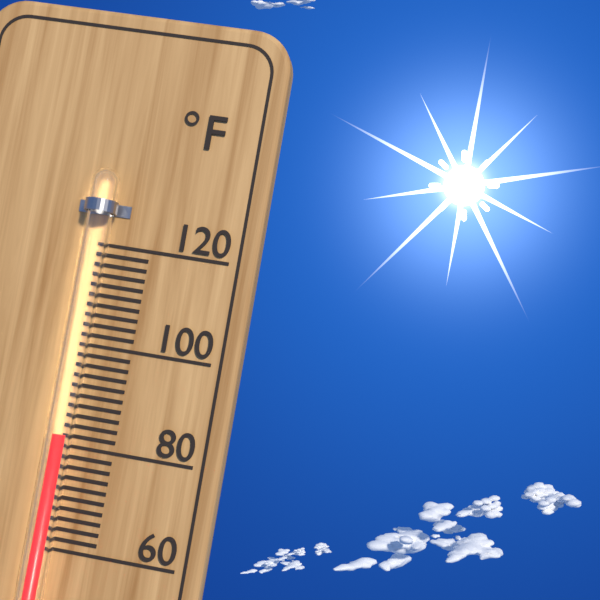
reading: 82 °F
